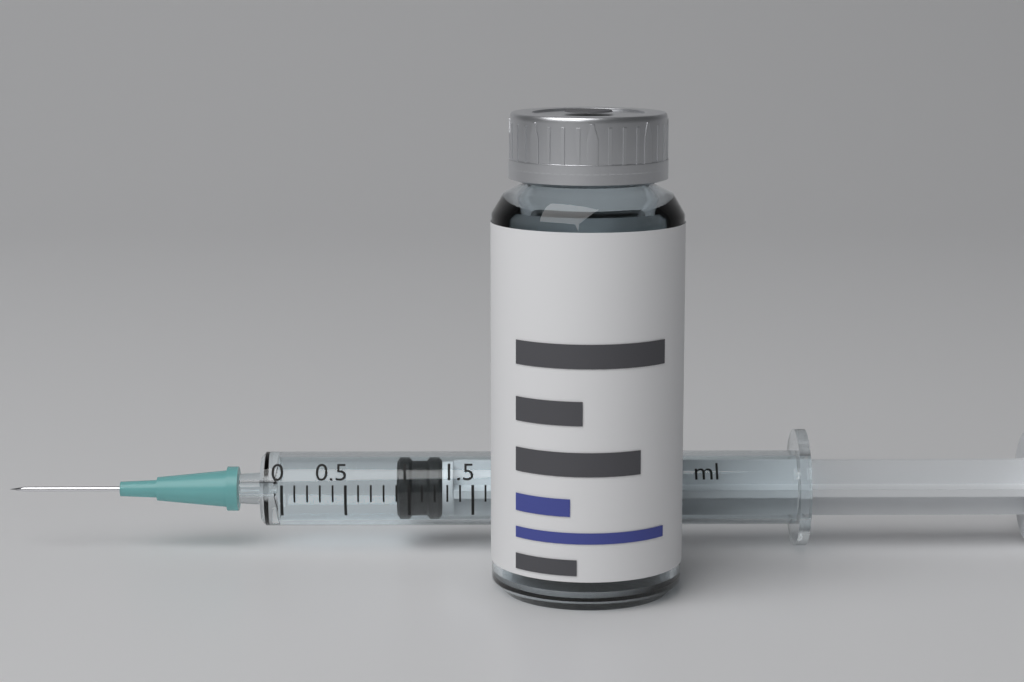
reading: 0.9 ml
